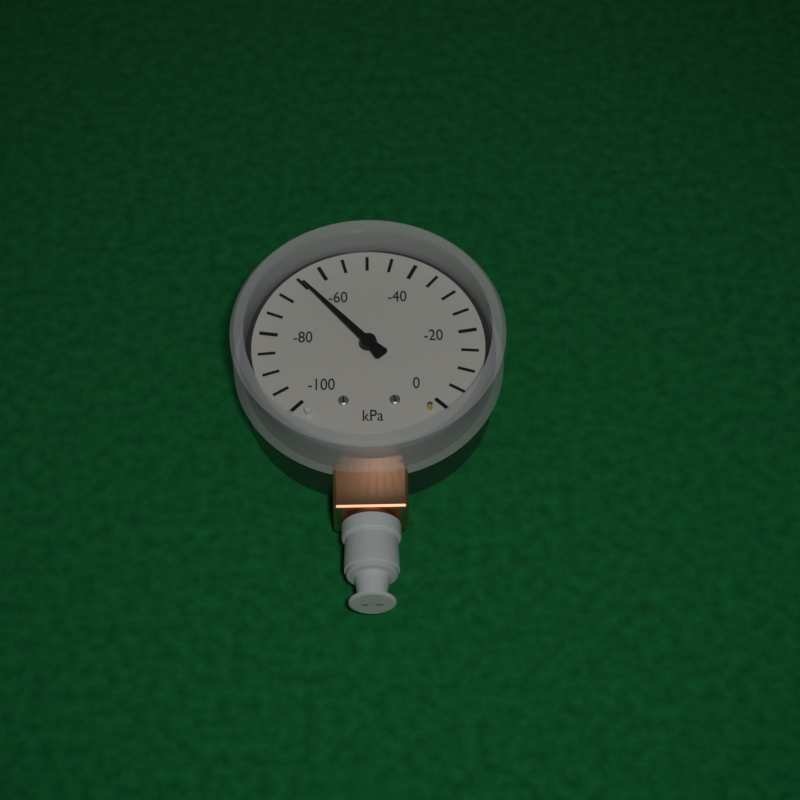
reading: -65 kPa
